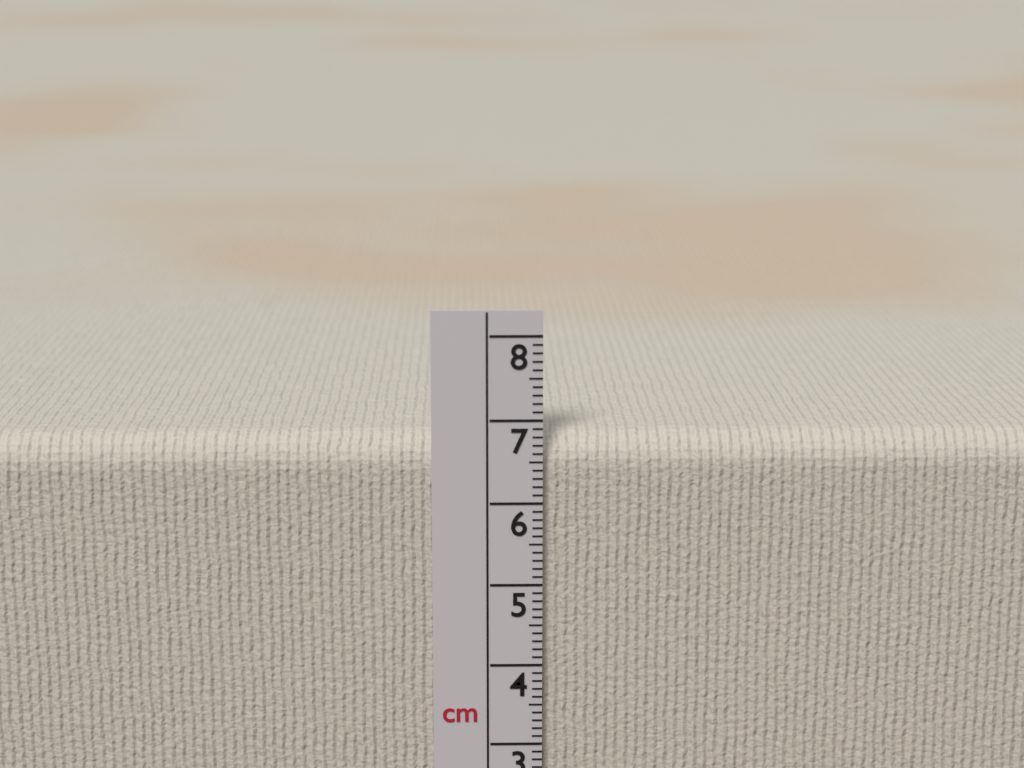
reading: 6.8 cm
